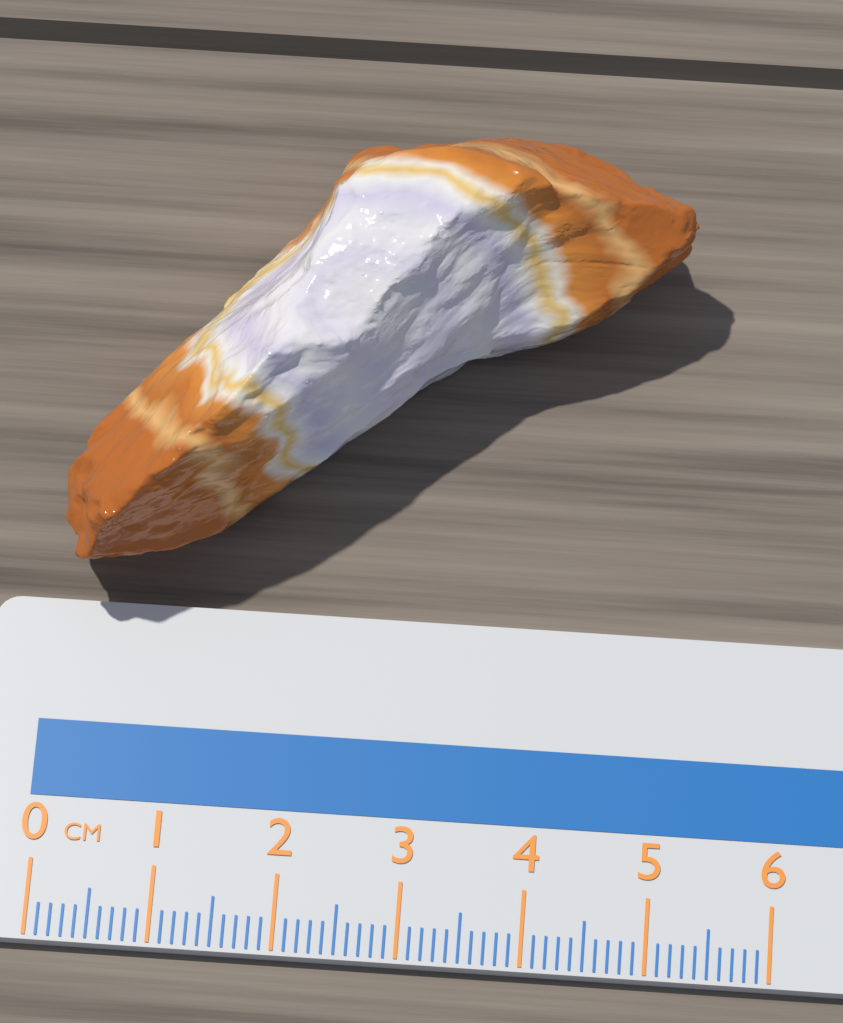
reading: 5.1 cm
